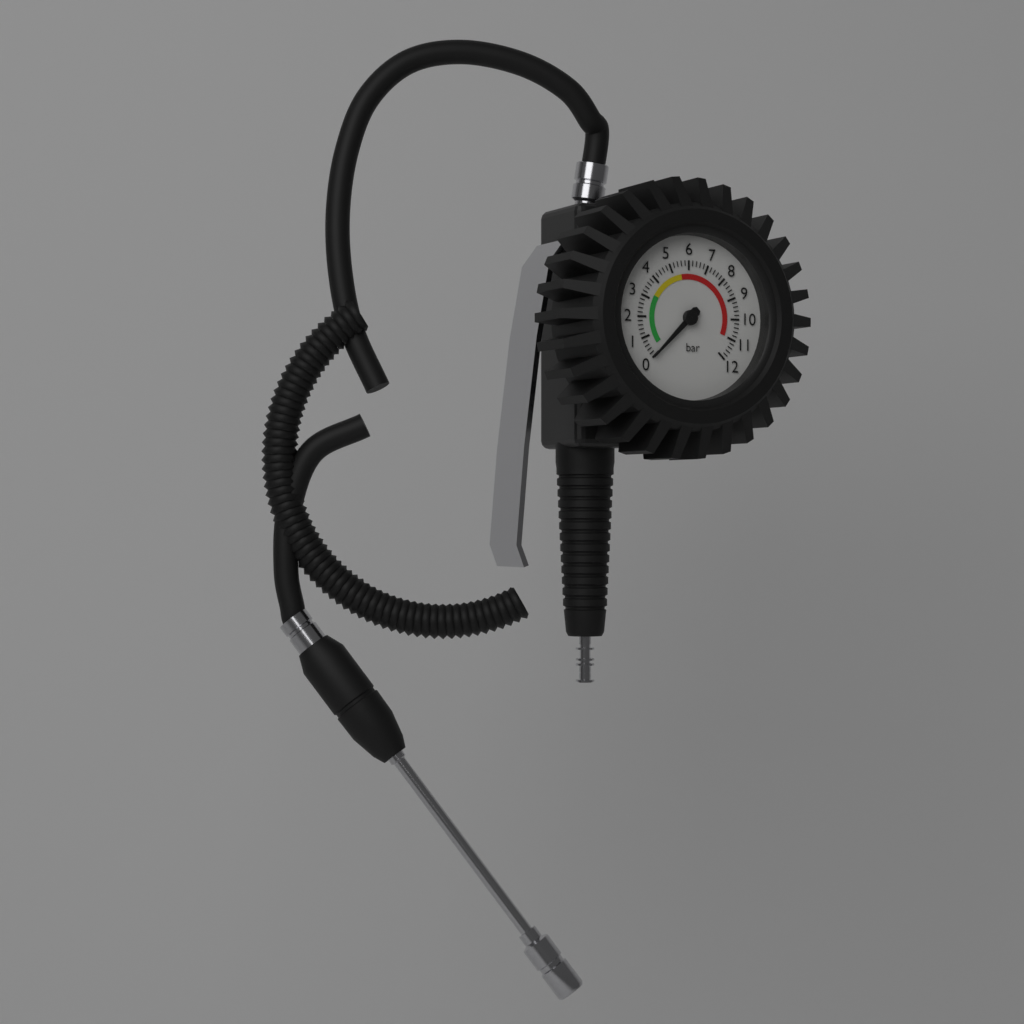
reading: 0.0 bar
